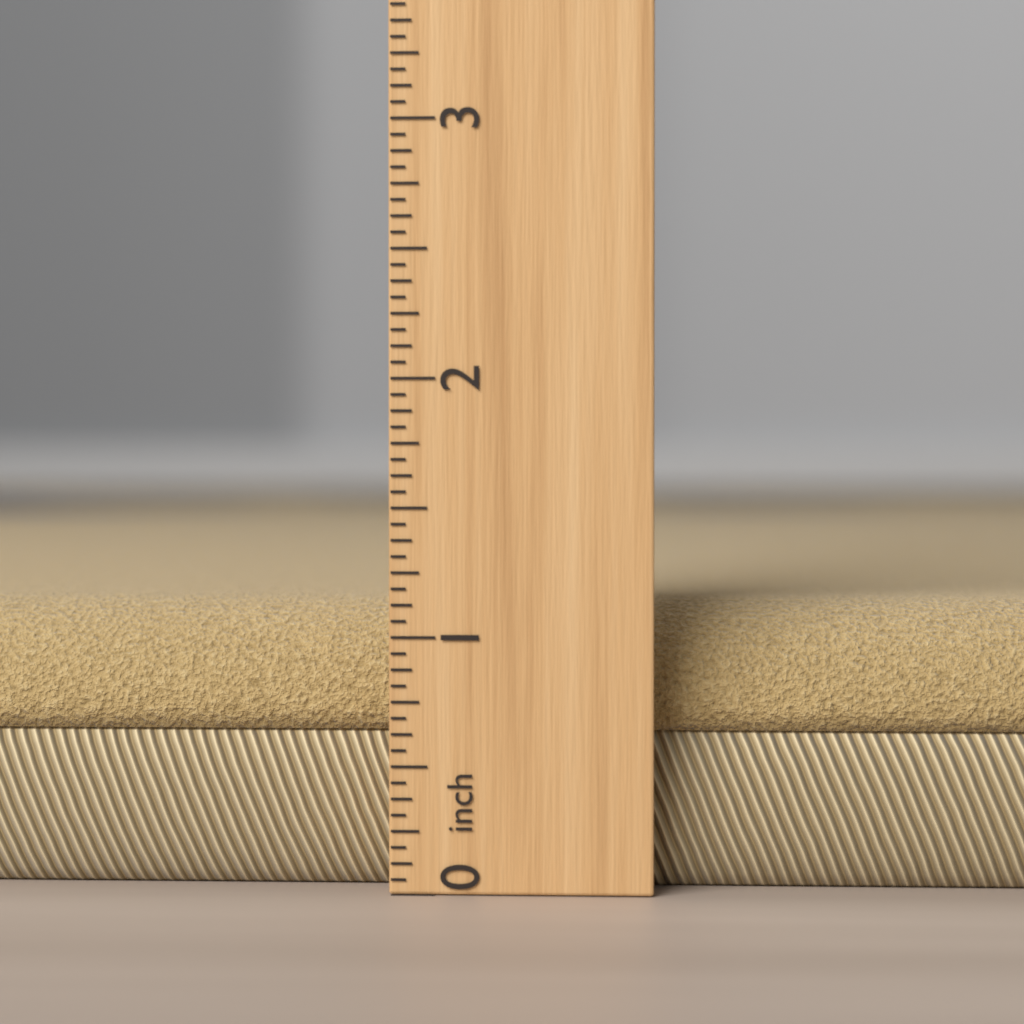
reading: 1.1250 inch
